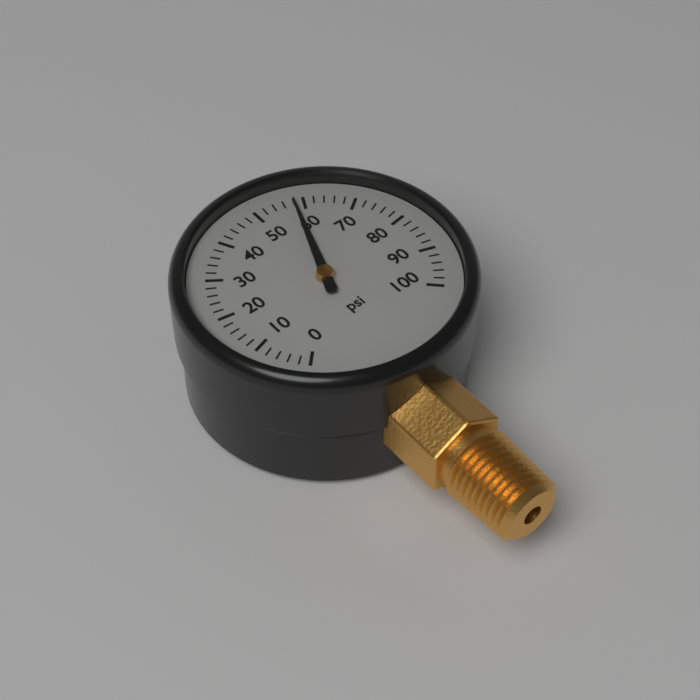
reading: 58 psi
